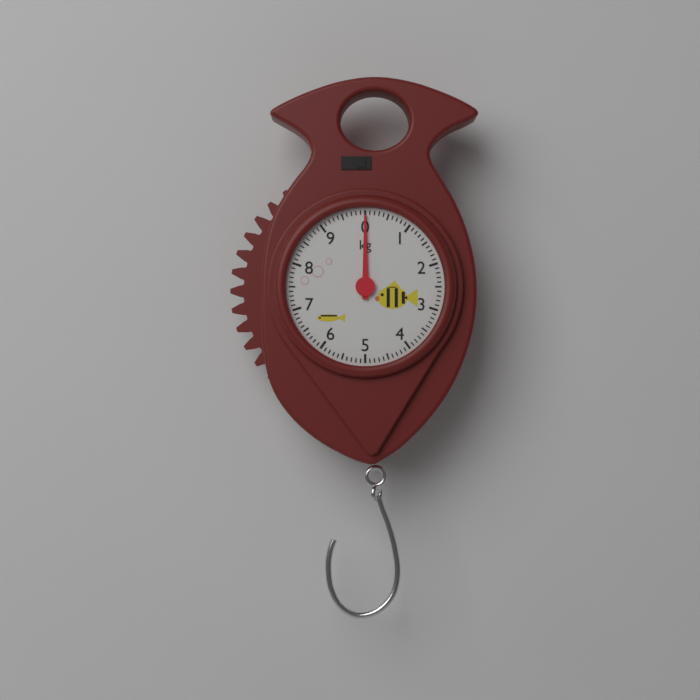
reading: 0.0 kg
